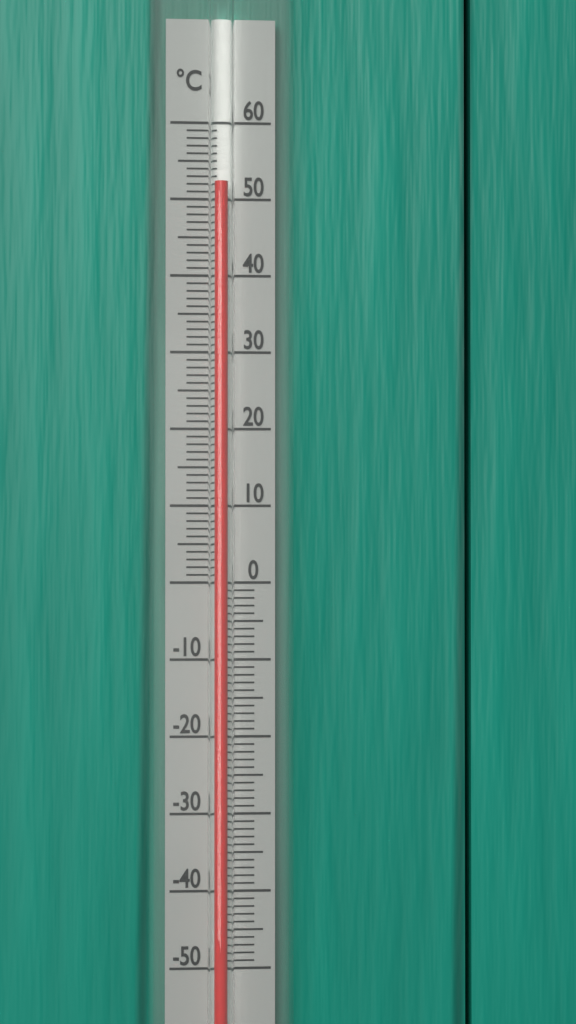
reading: 52 °C
